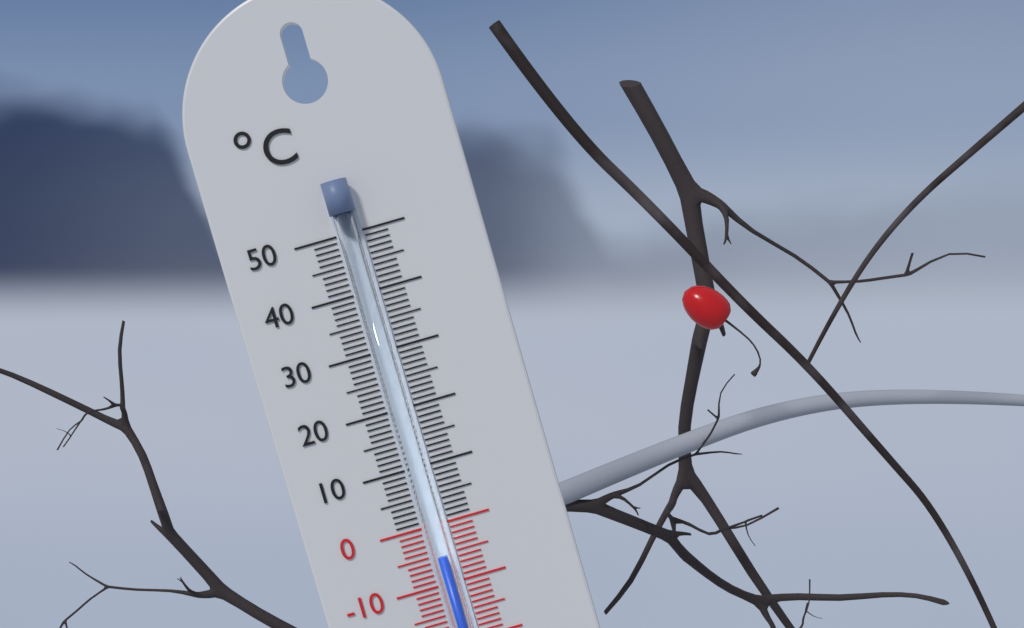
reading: -5 °C
